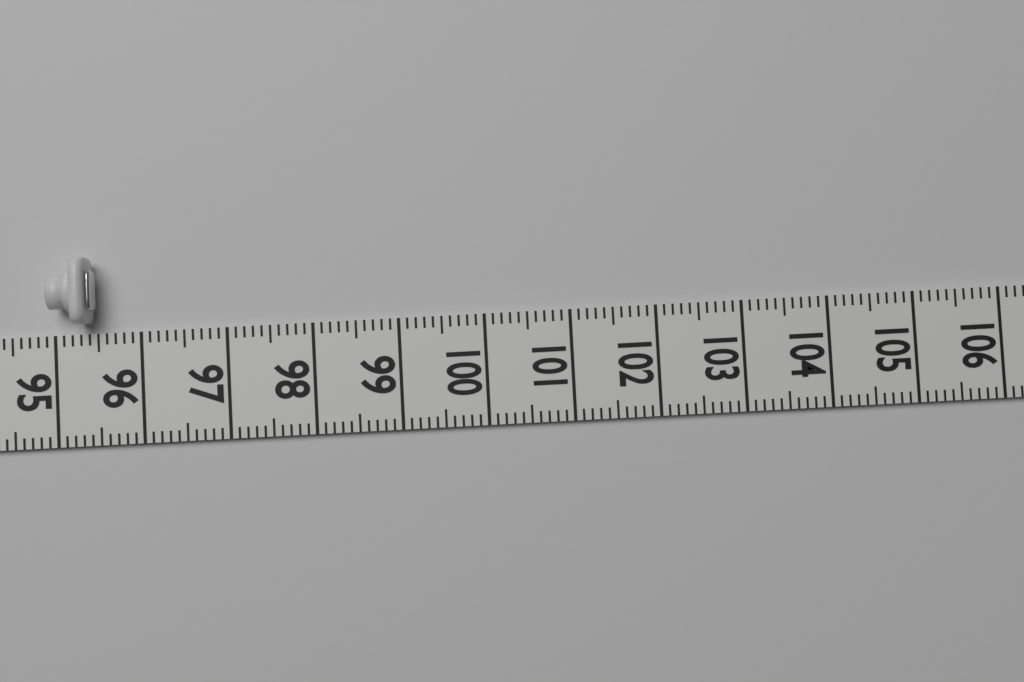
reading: 95.5 (no unit)
